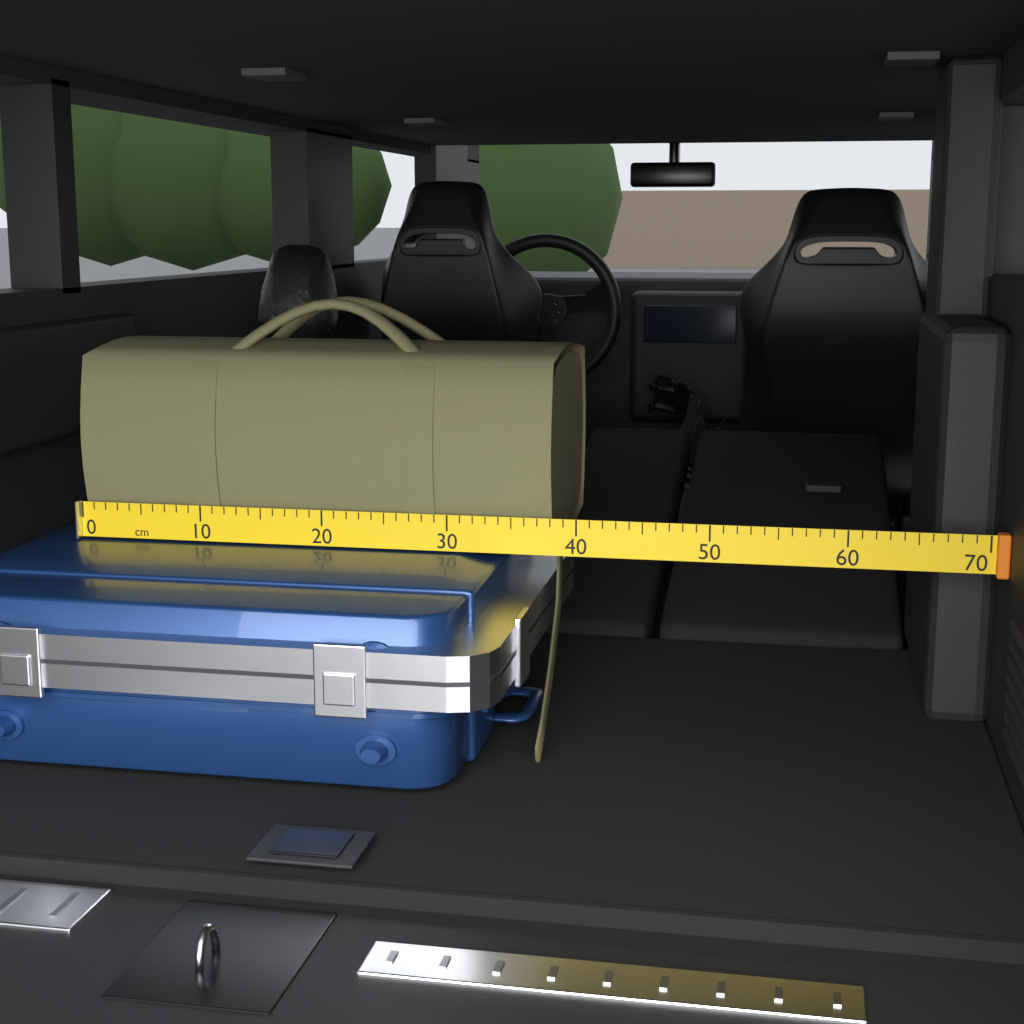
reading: 38 cm
